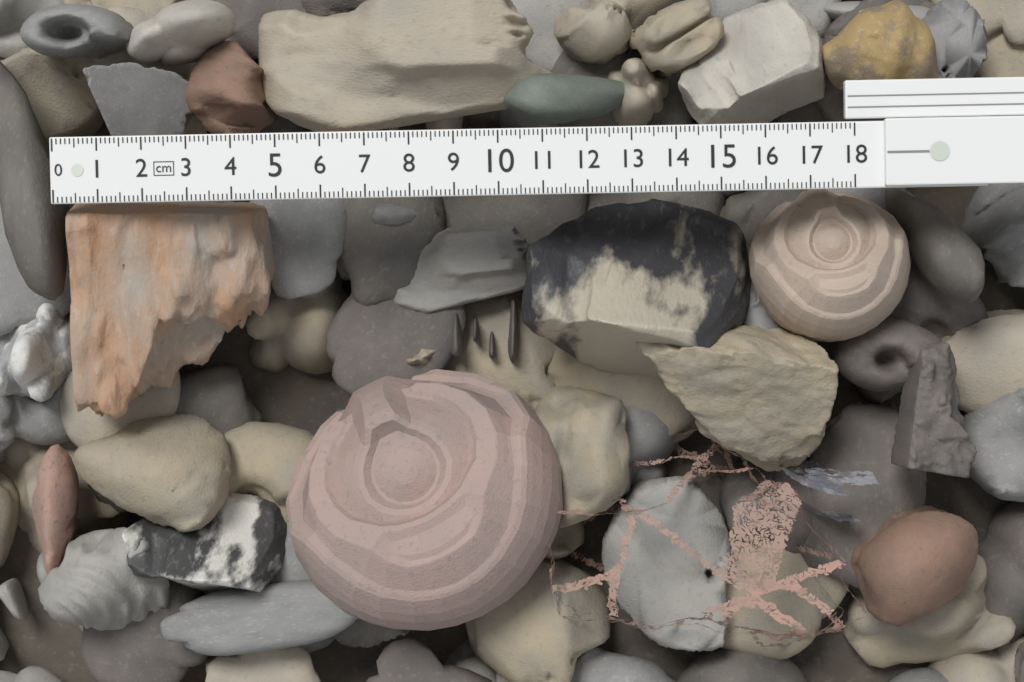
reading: 4.6 cm
